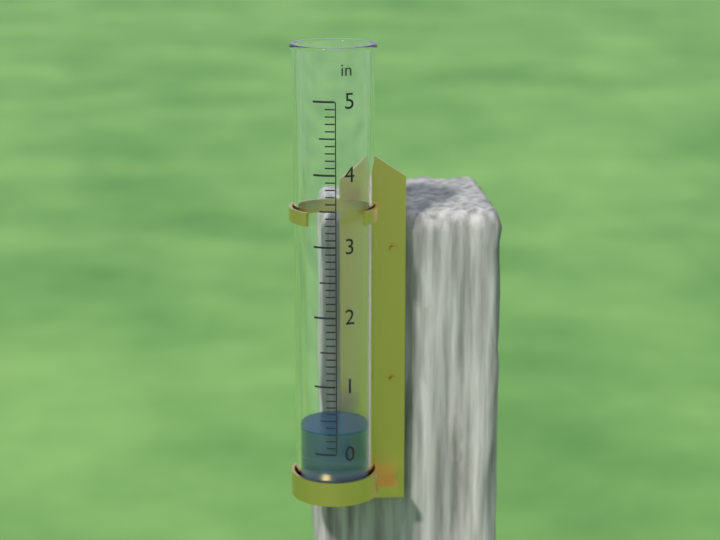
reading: 0.3 in
